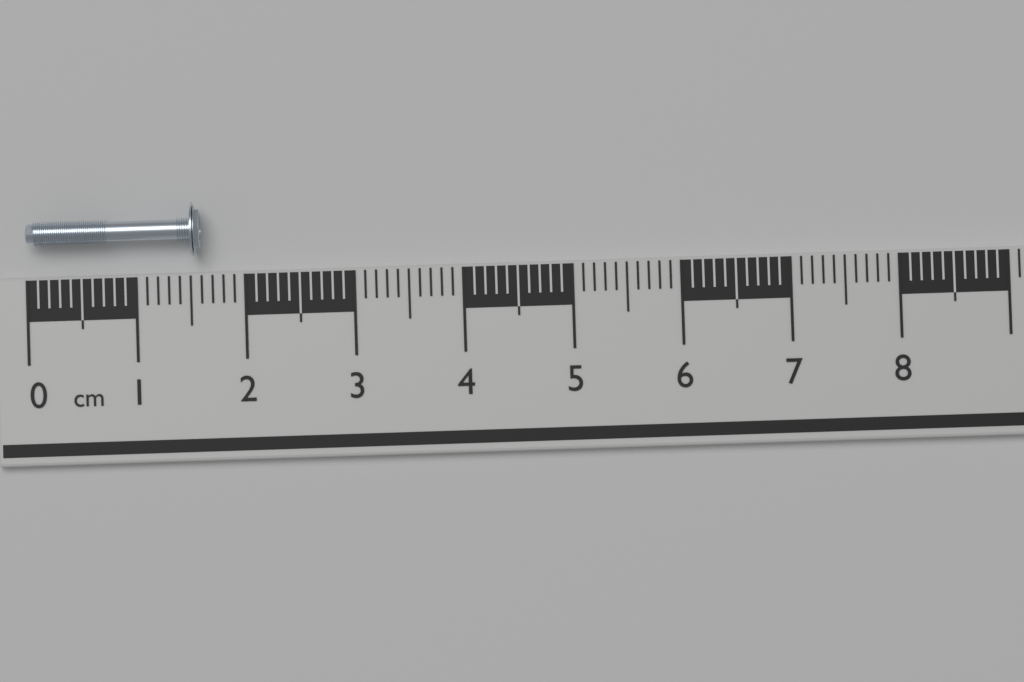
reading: 1.6 cm
